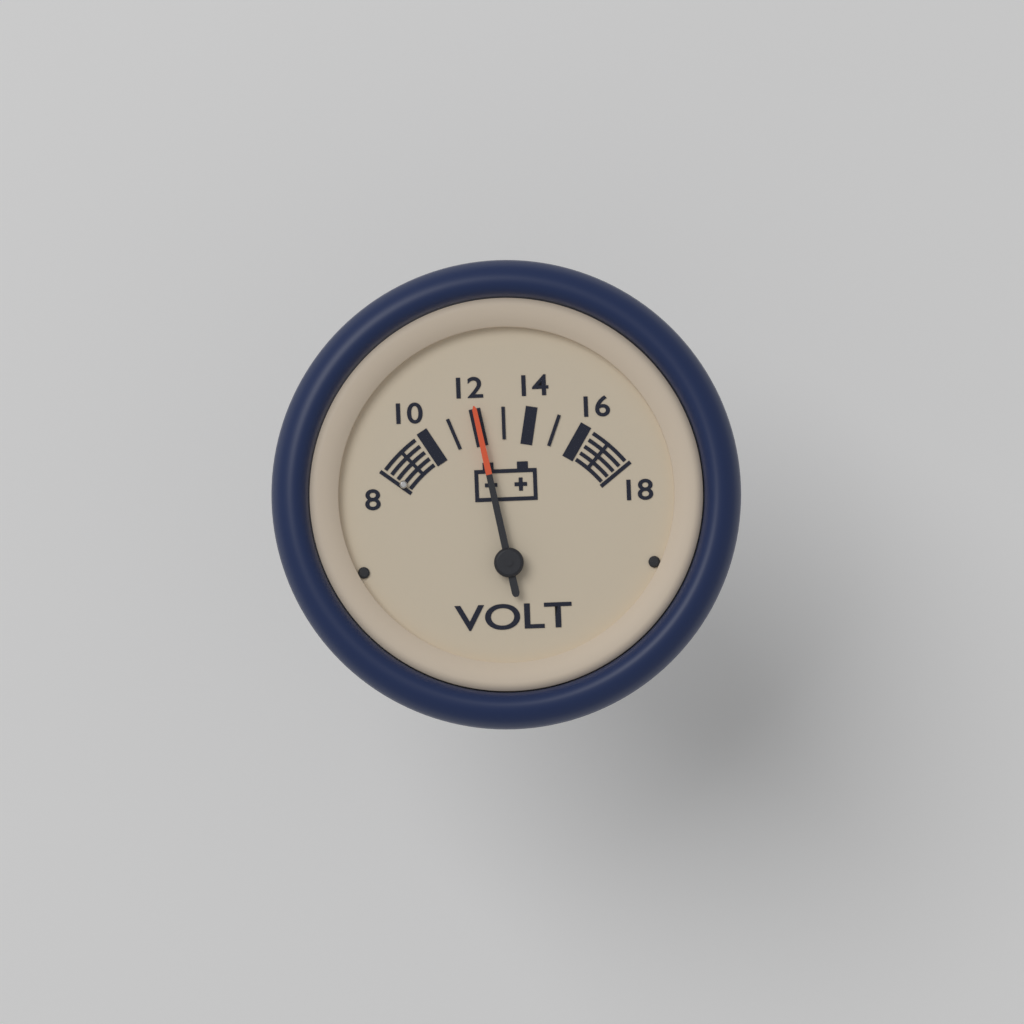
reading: 12 V
